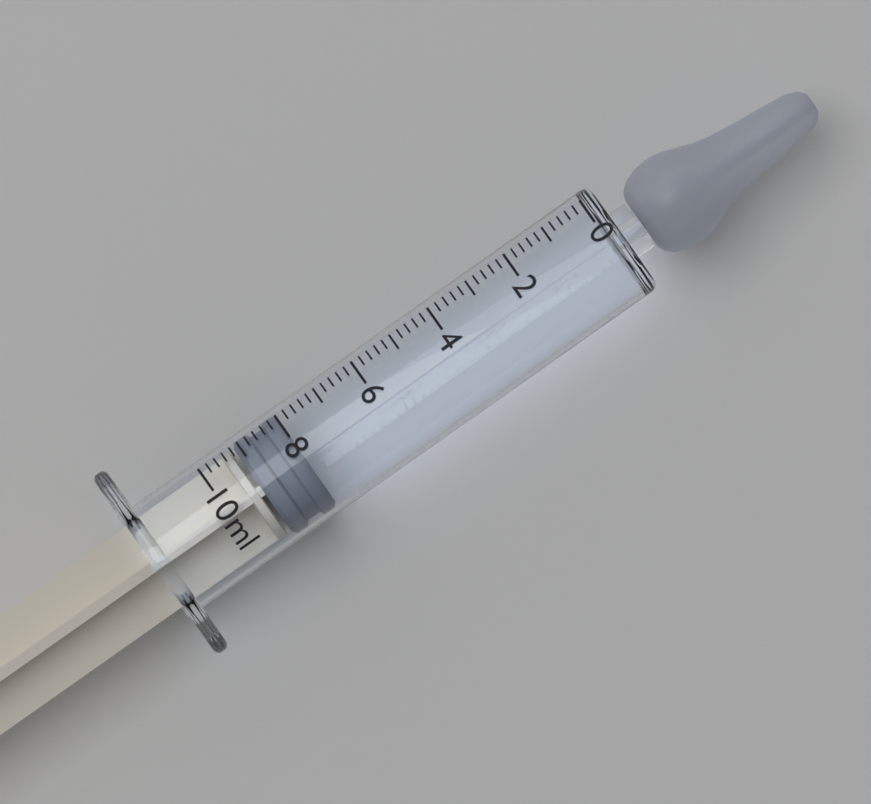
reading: 8.0 ml
